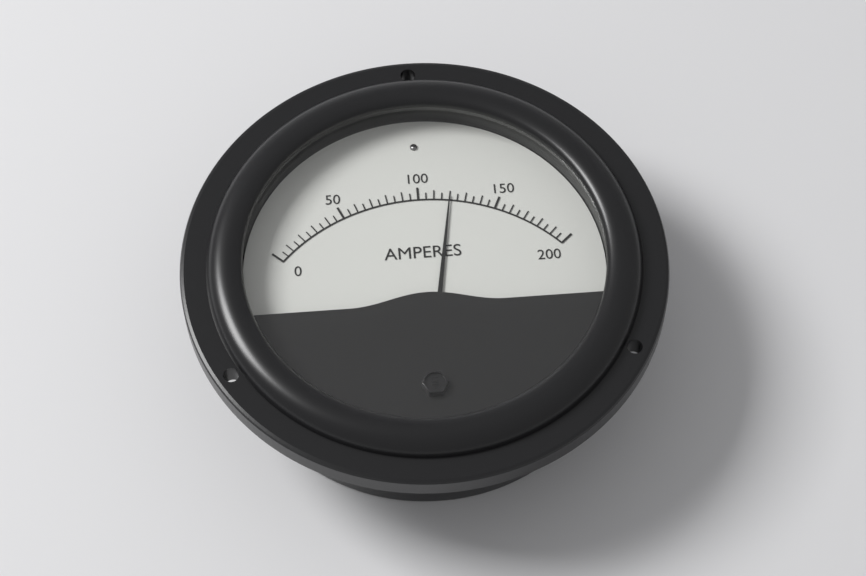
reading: 120 A
